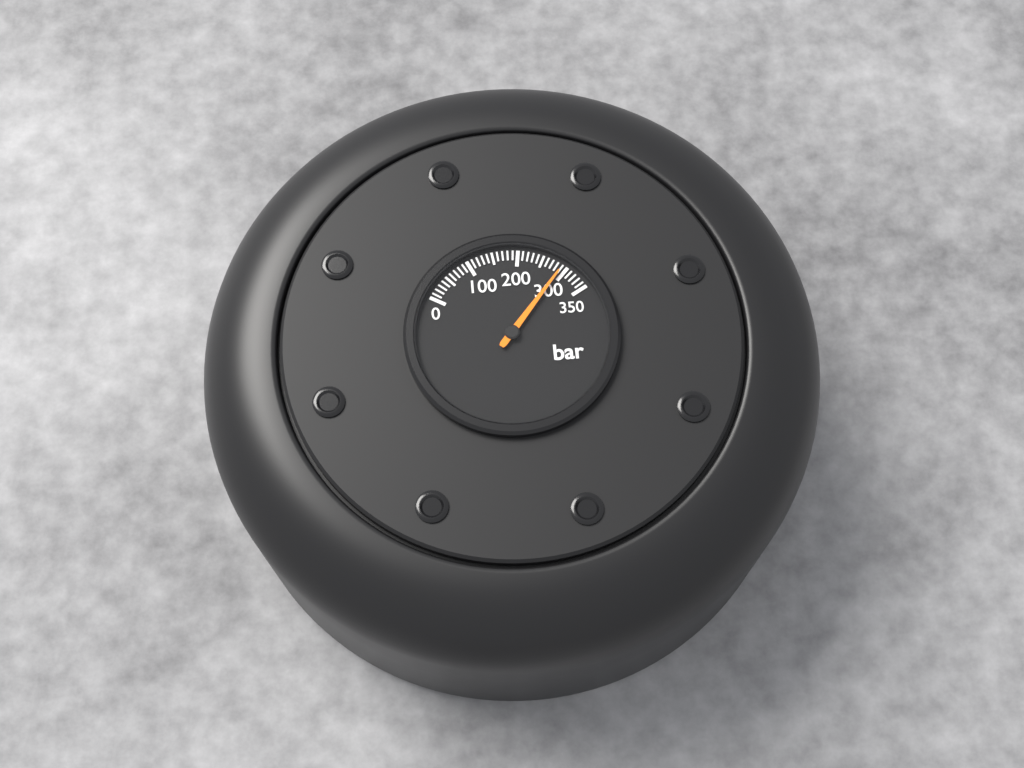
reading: 290 bar
